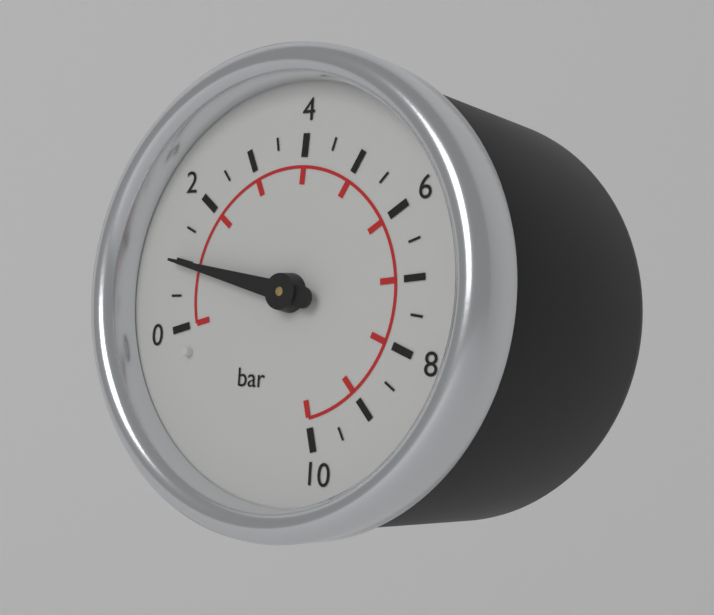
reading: 1.0 bar
